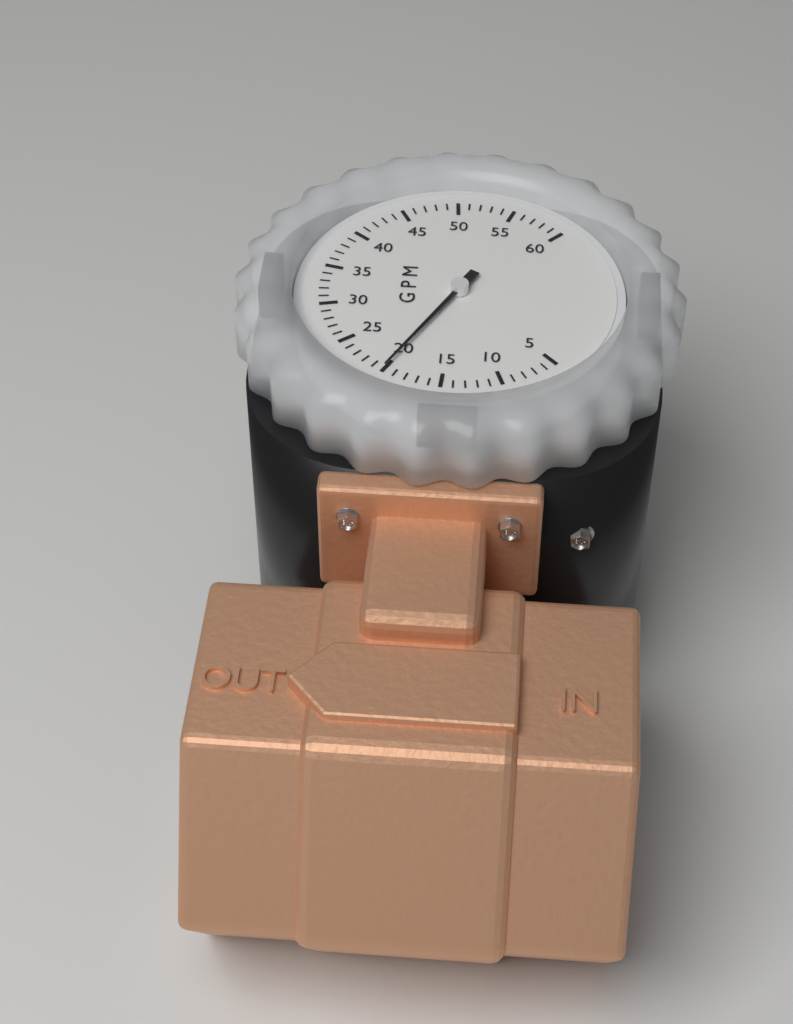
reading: 20 GPM
